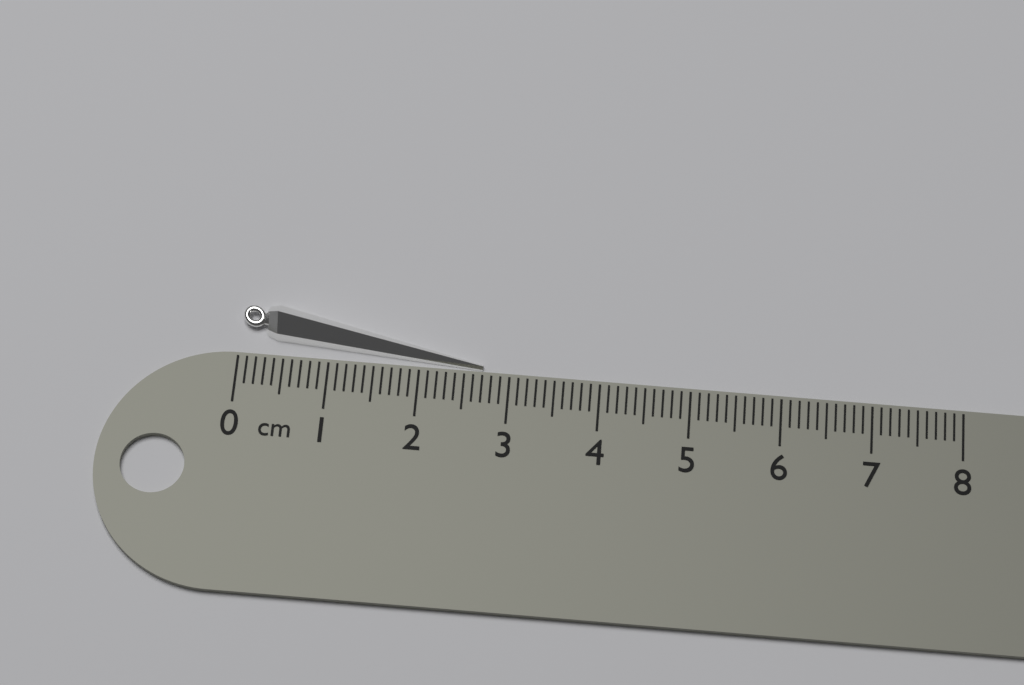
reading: 2.7 cm
